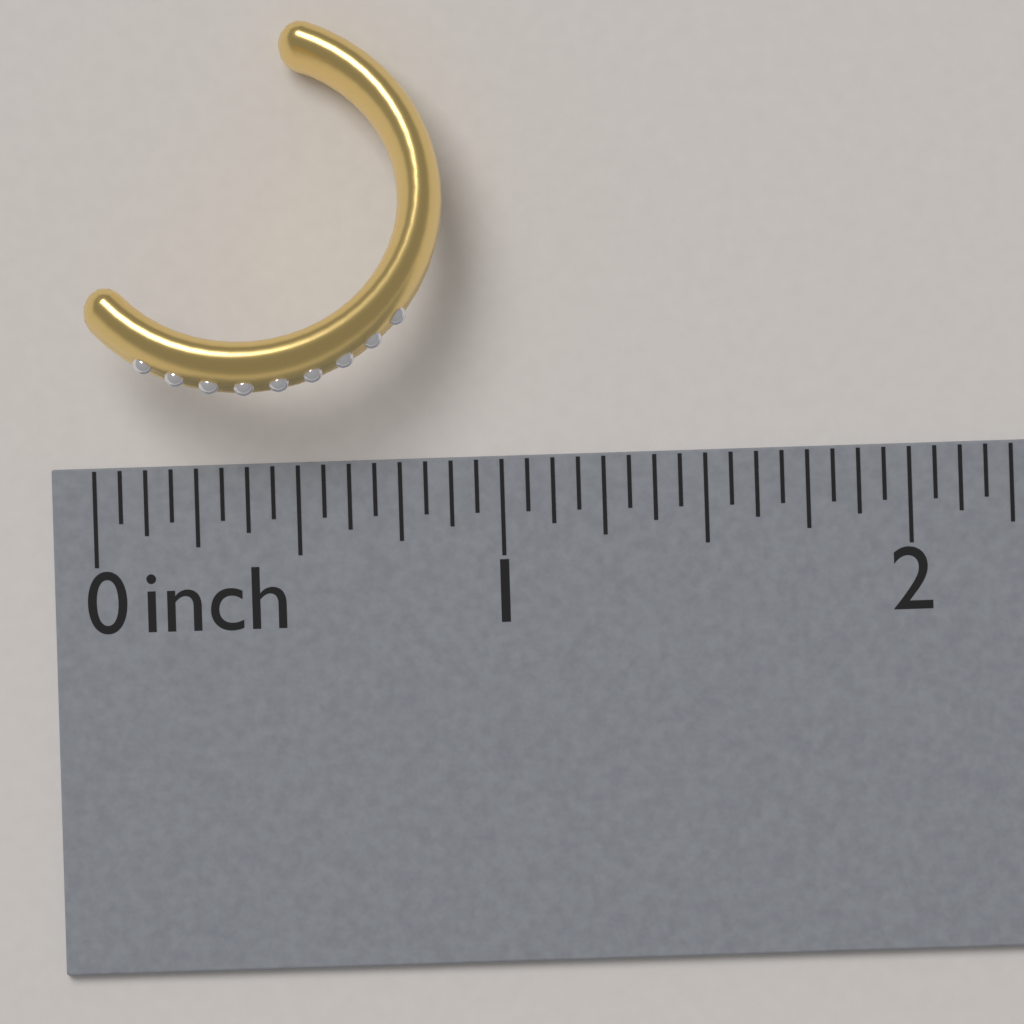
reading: 0.8750 inch
